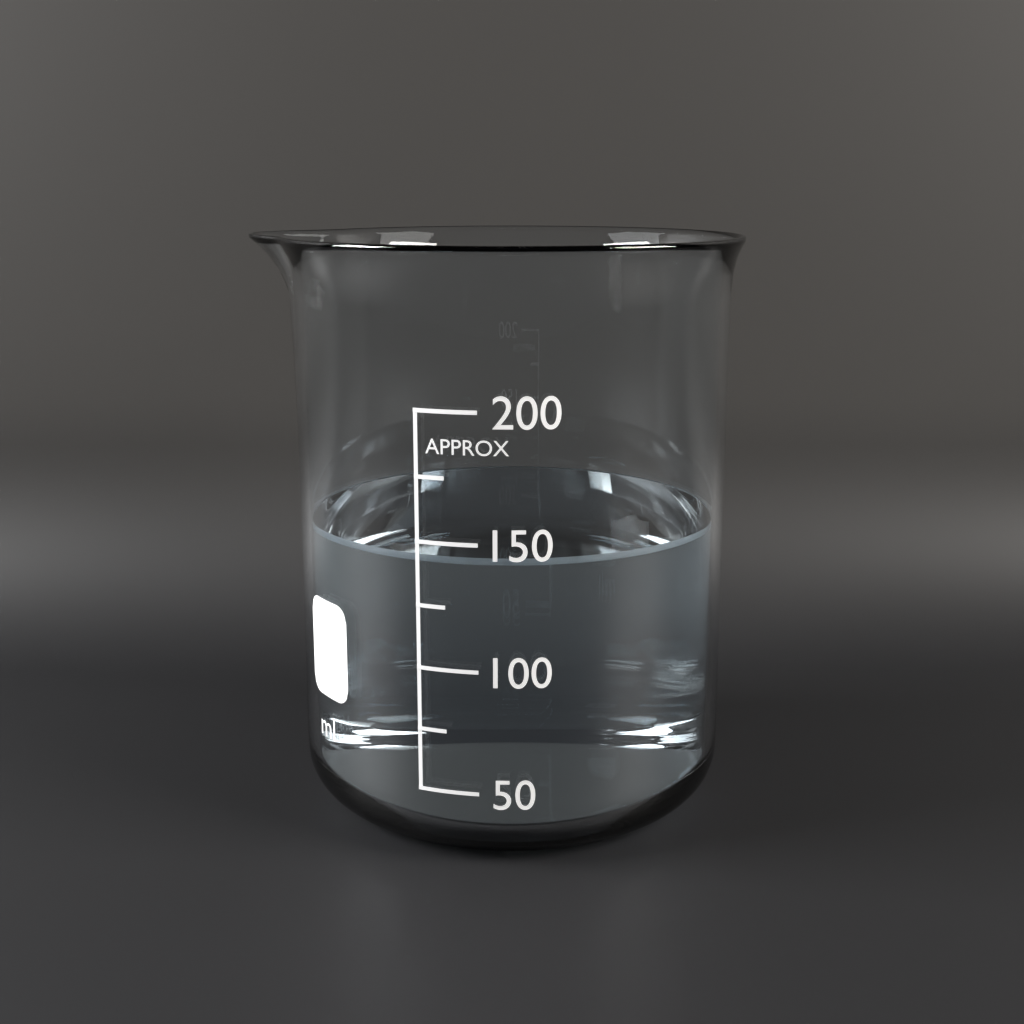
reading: 144 ml
